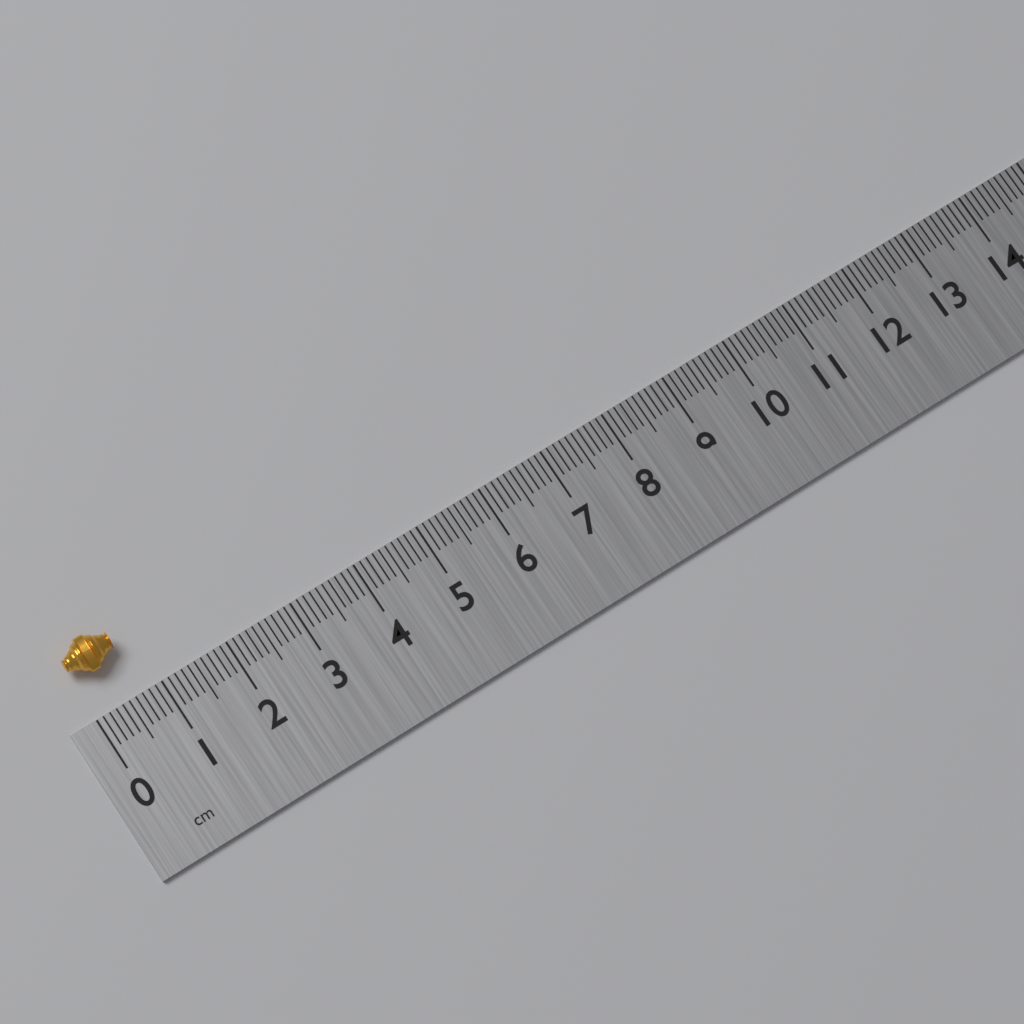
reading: 0.7 cm
